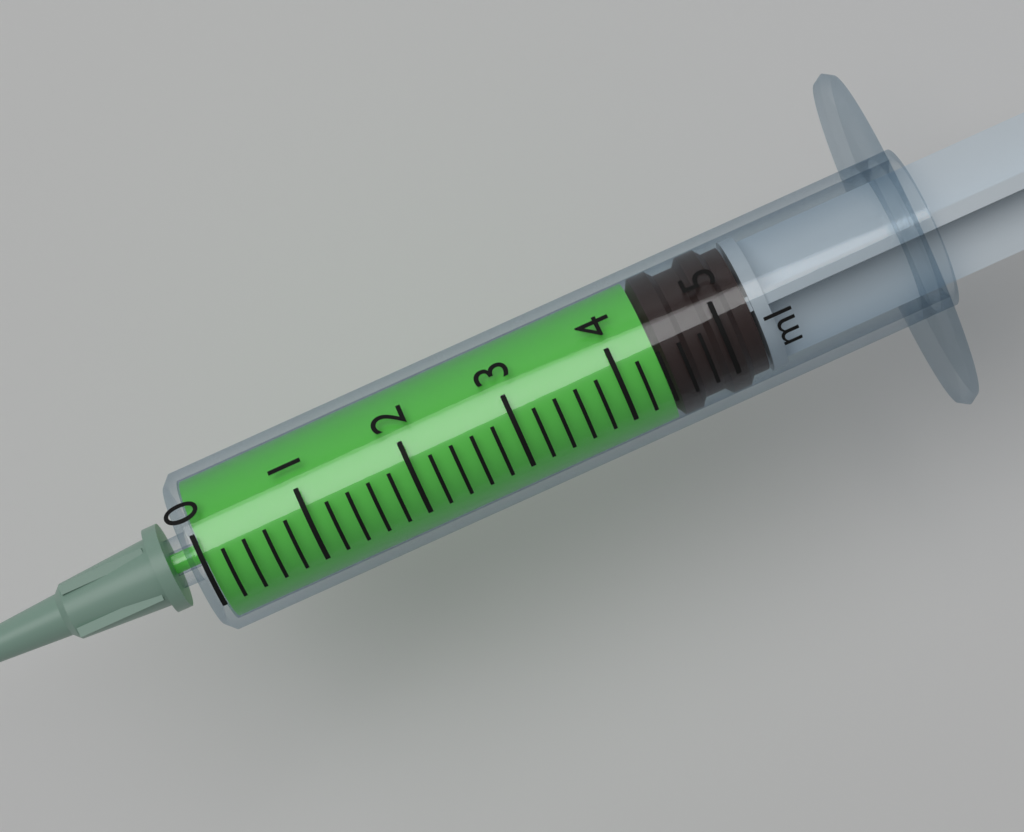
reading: 4.4 ml
